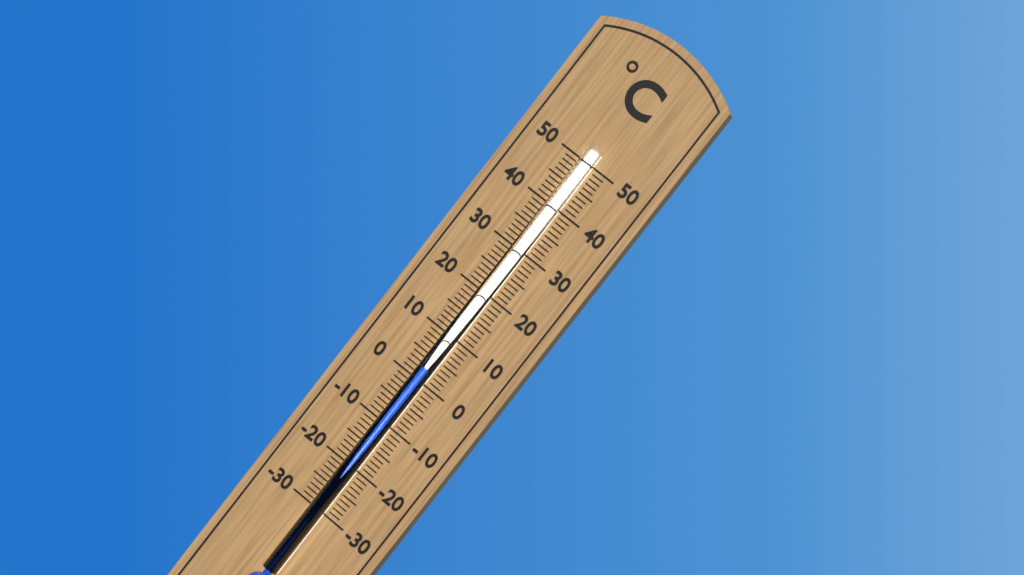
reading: 3 °C
